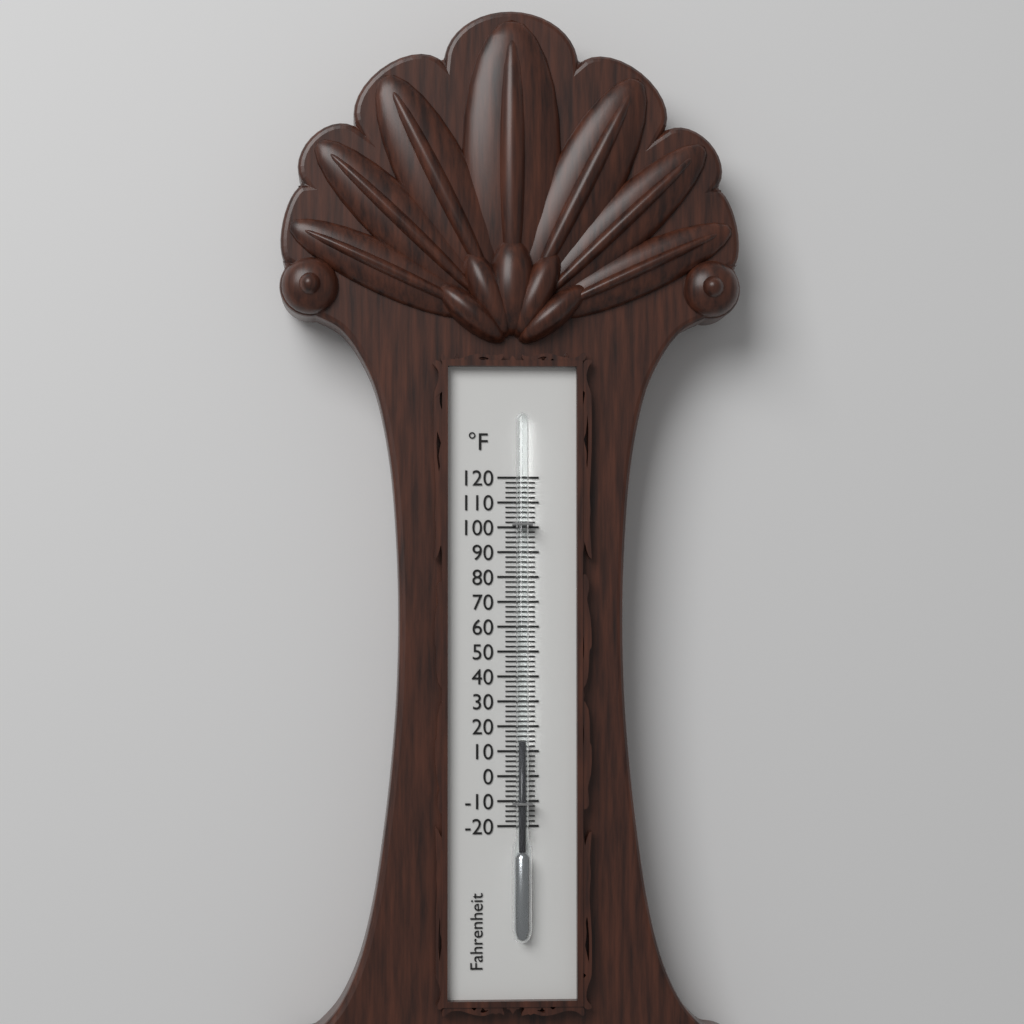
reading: 14 °F
